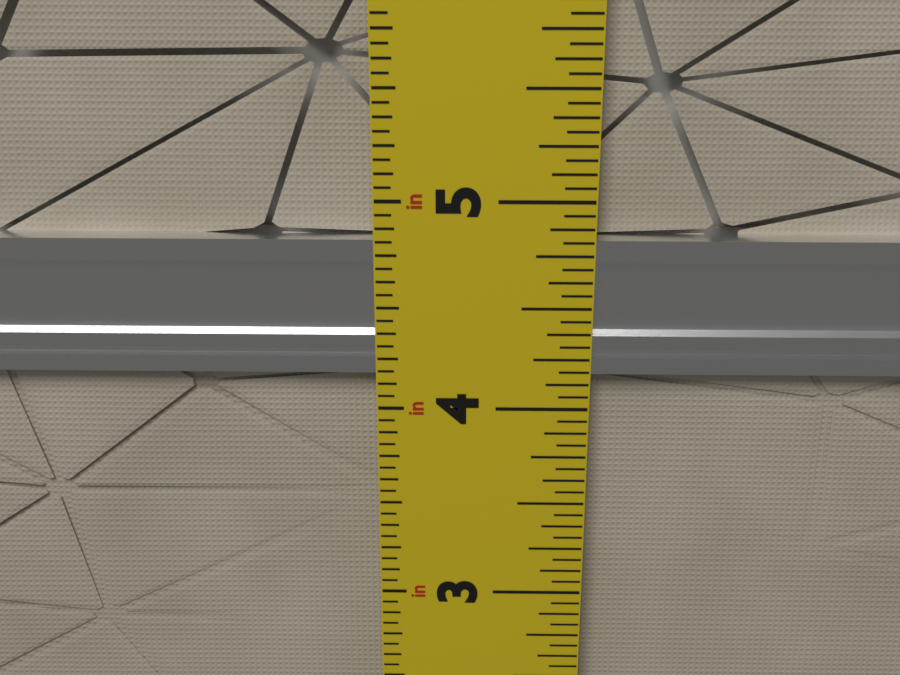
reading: 4.8125 in
